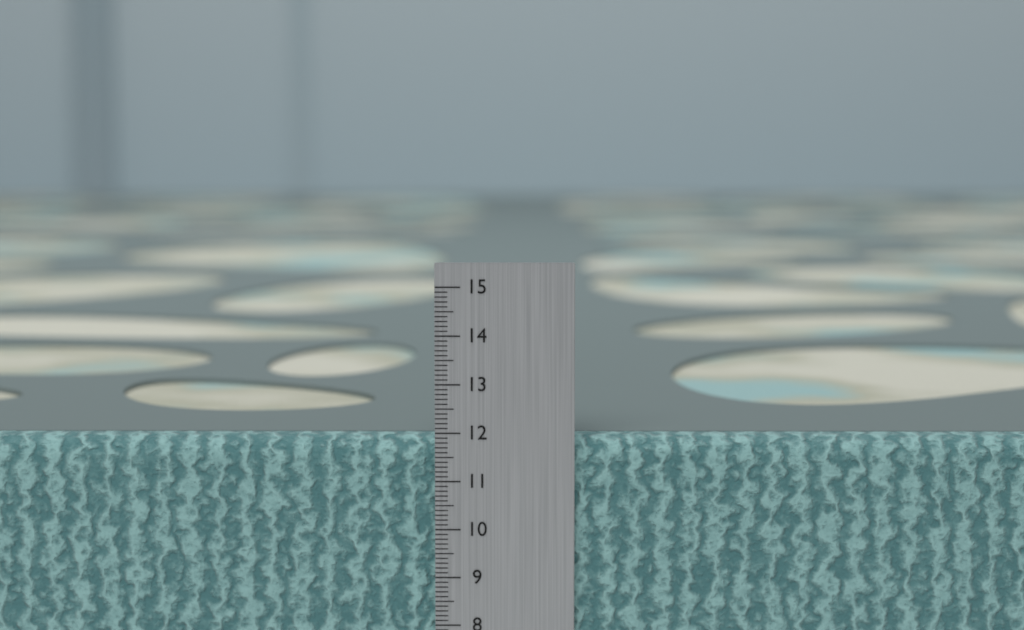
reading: 11.9 cm
